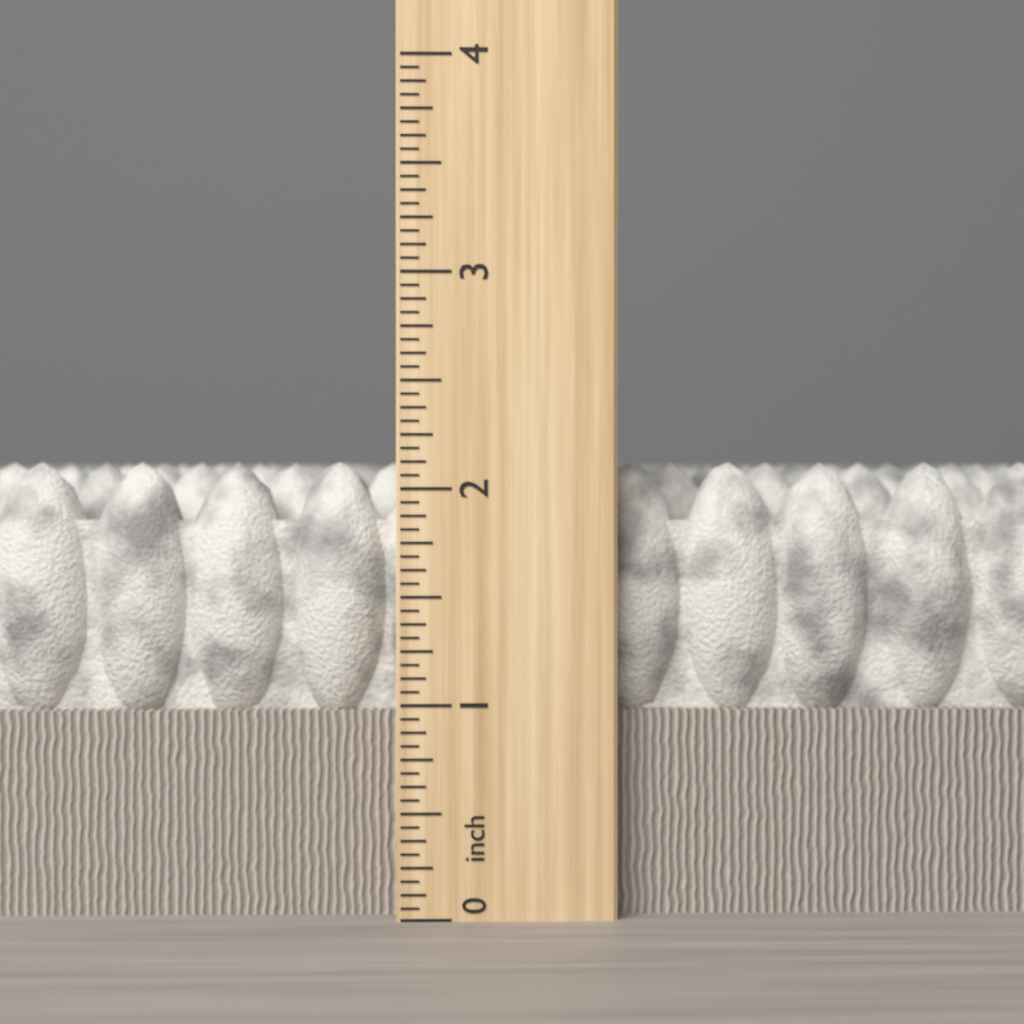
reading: 2.1250 inch
